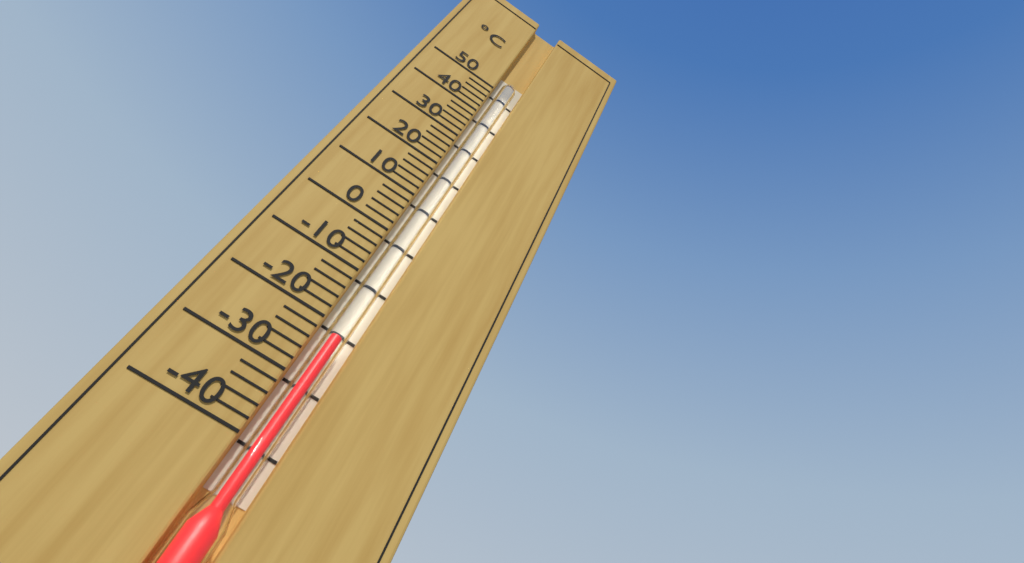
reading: -22 °C
